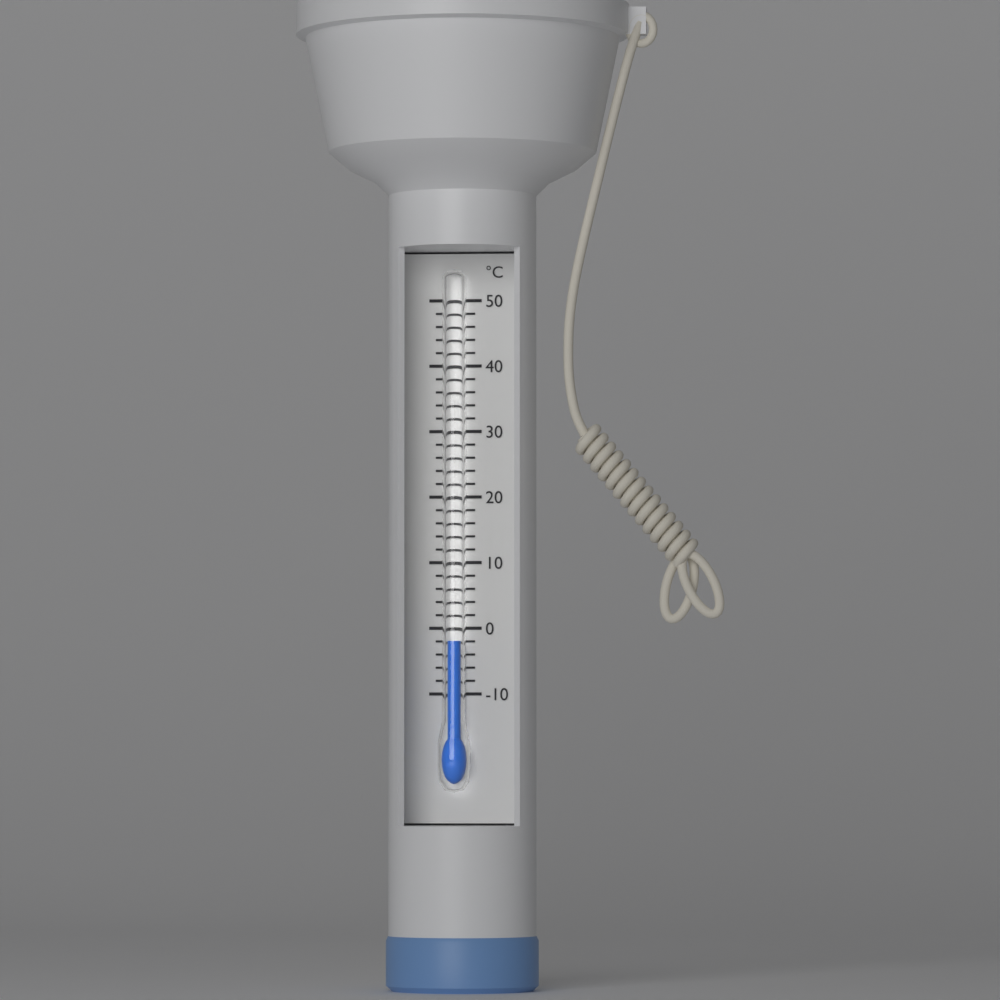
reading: -2 °C
